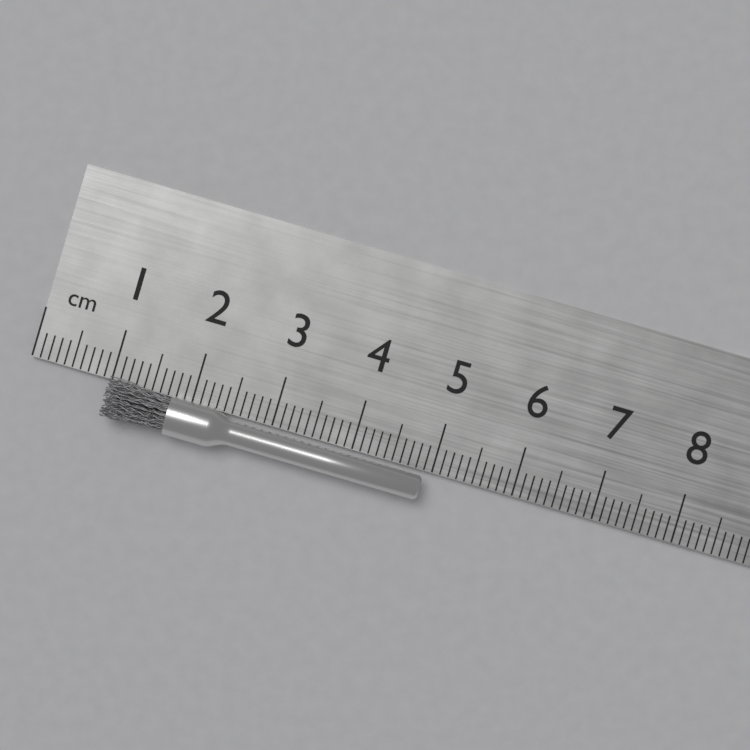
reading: 4.9 cm
